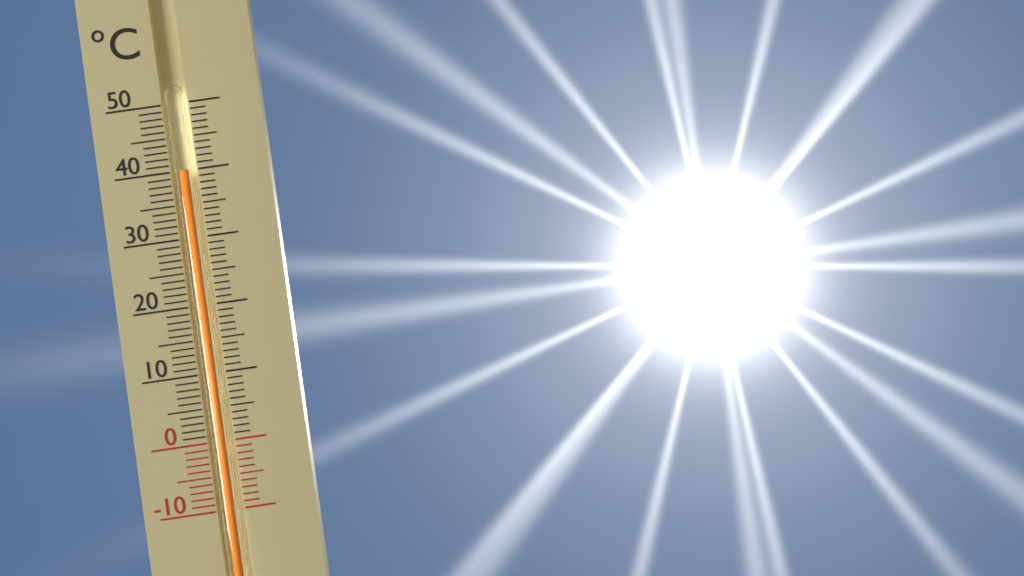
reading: 40 °C
